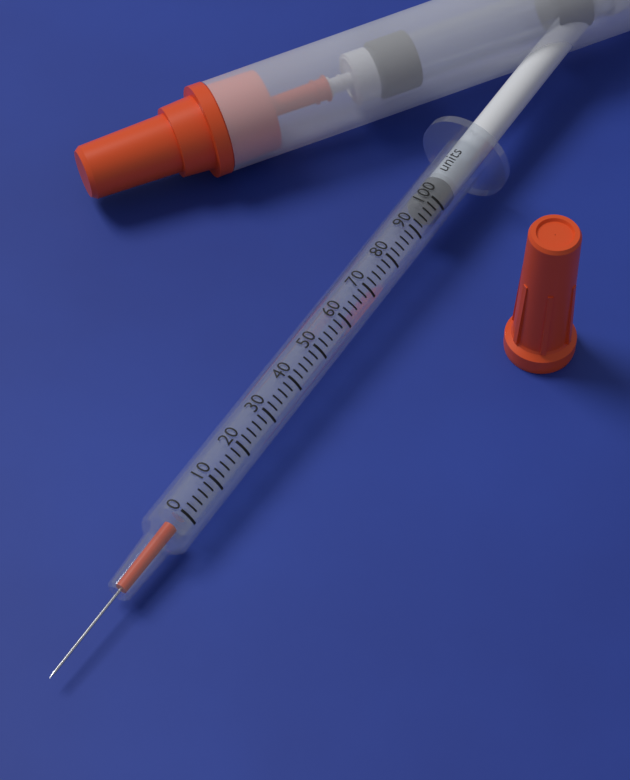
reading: 98 units
